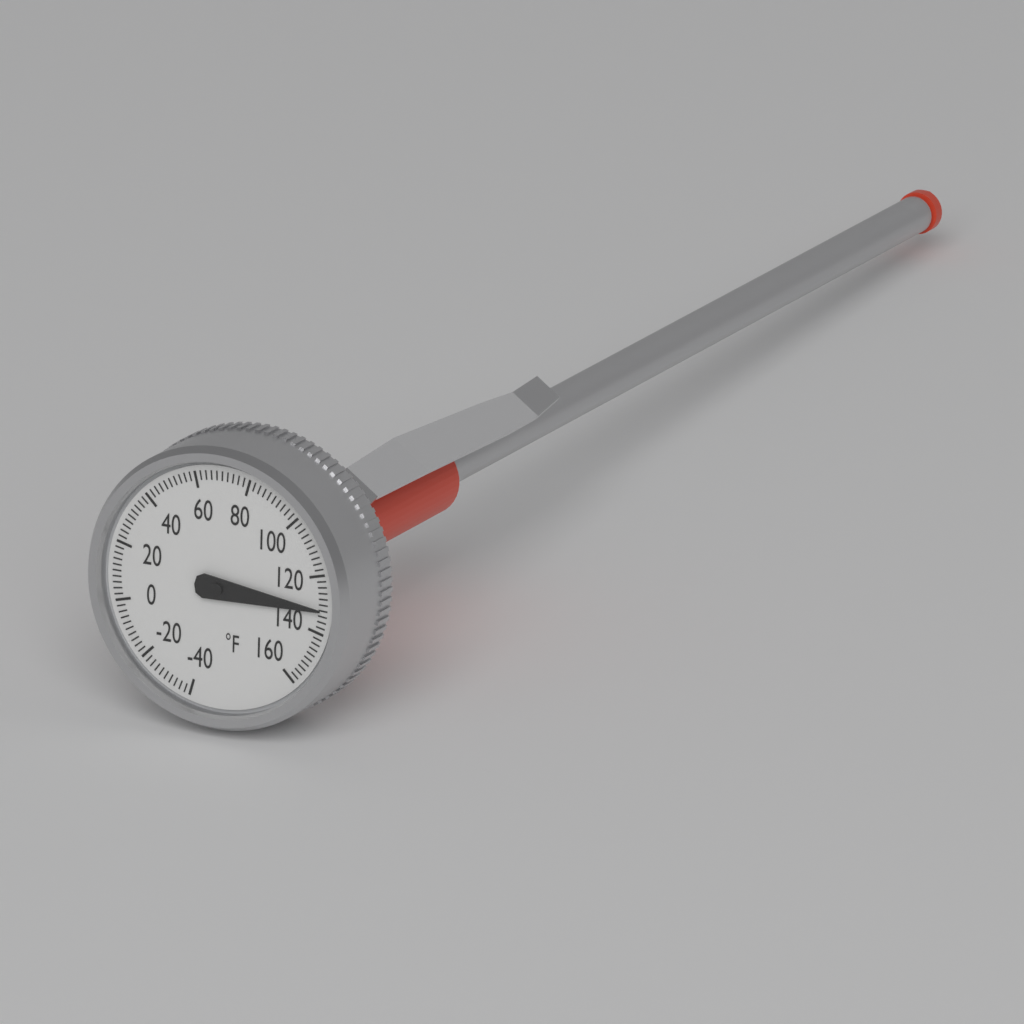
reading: 132 °F
